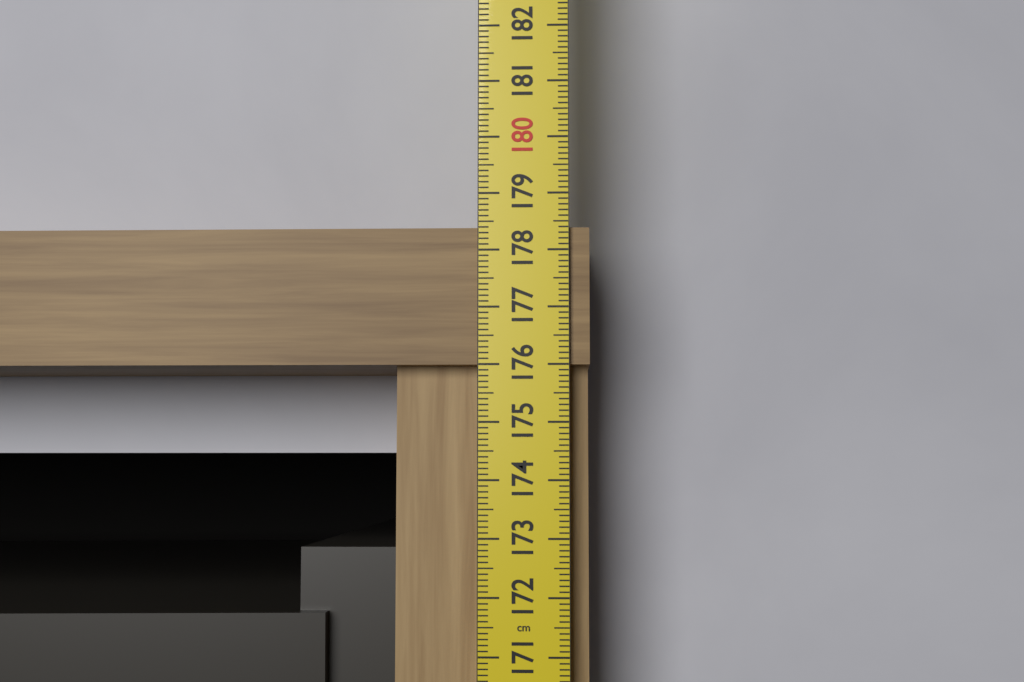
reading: 178.4 cm
